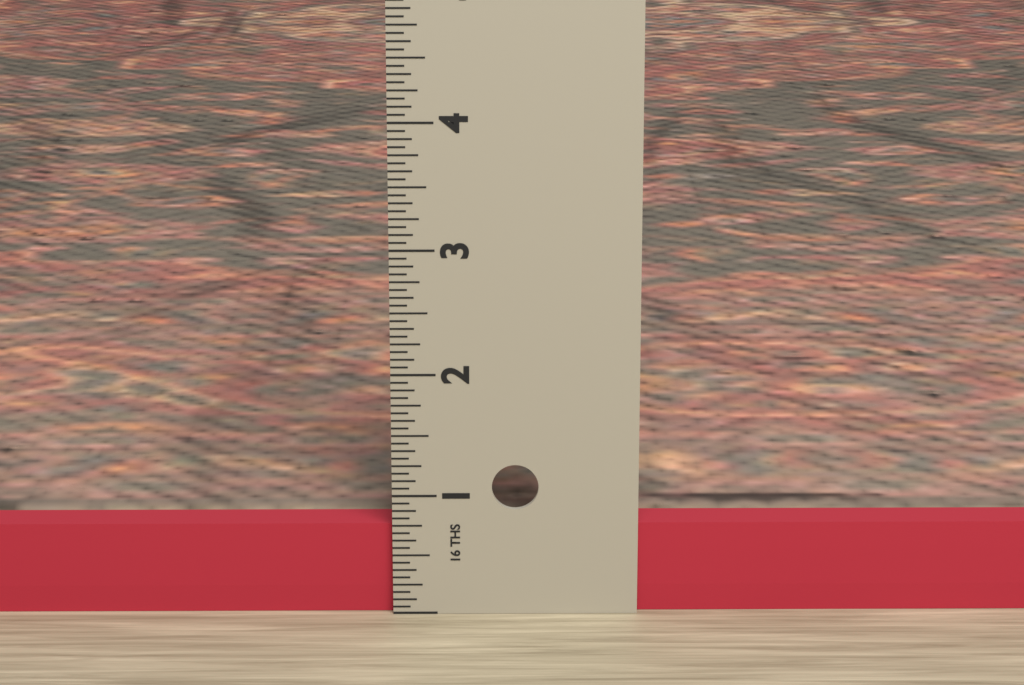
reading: 0.7500 in
